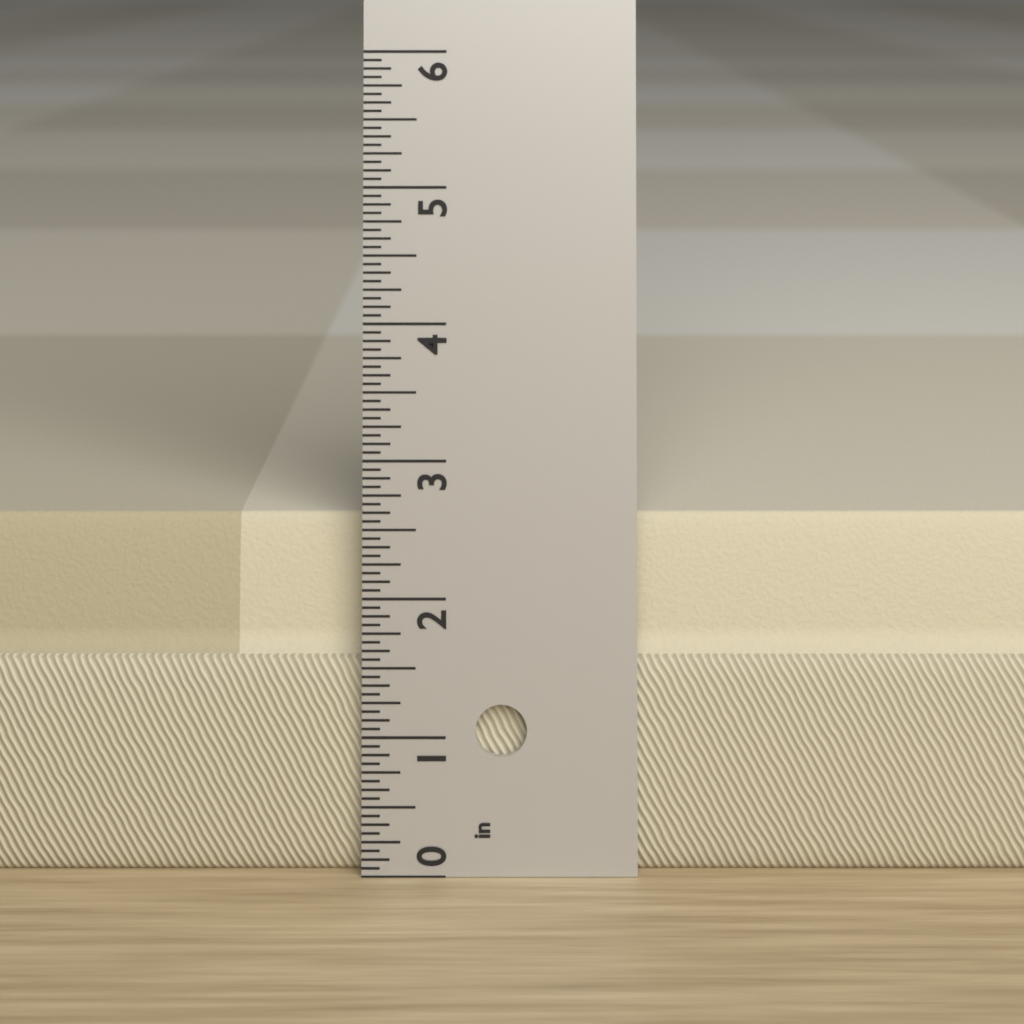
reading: 2.5625 in
